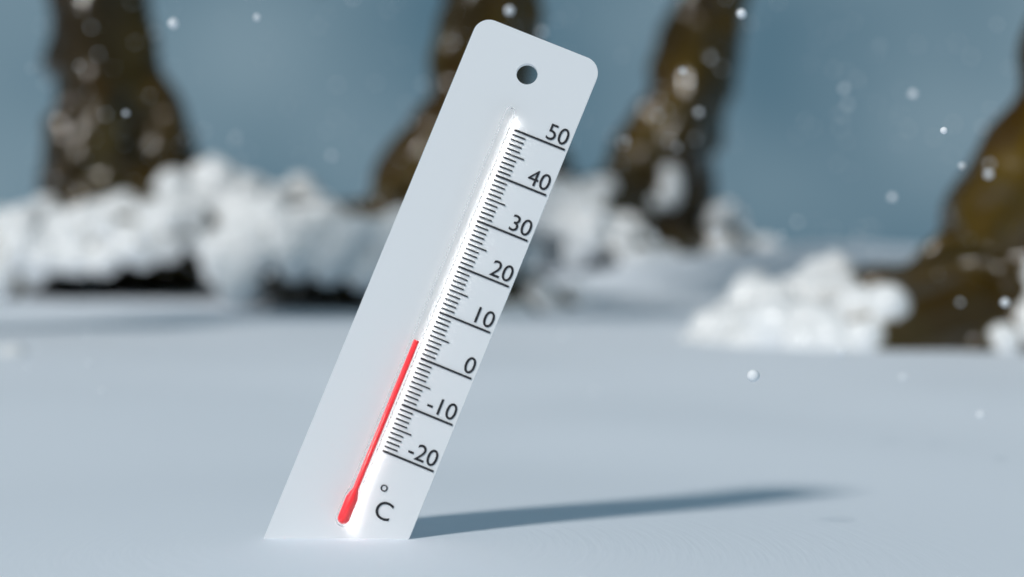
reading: 3 °C
